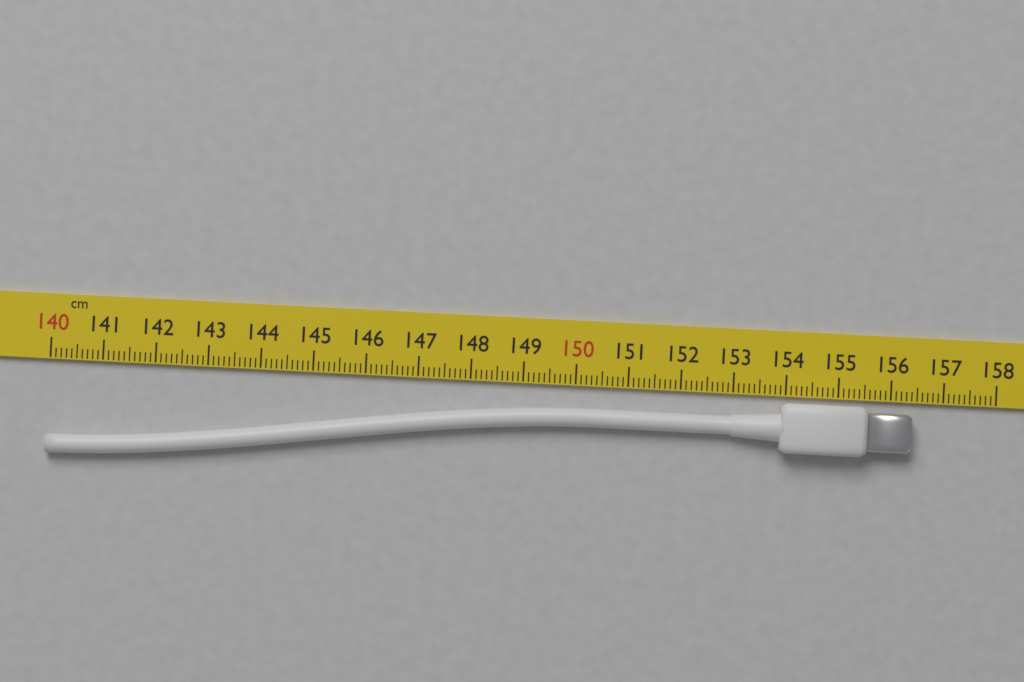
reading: 156.4 cm
